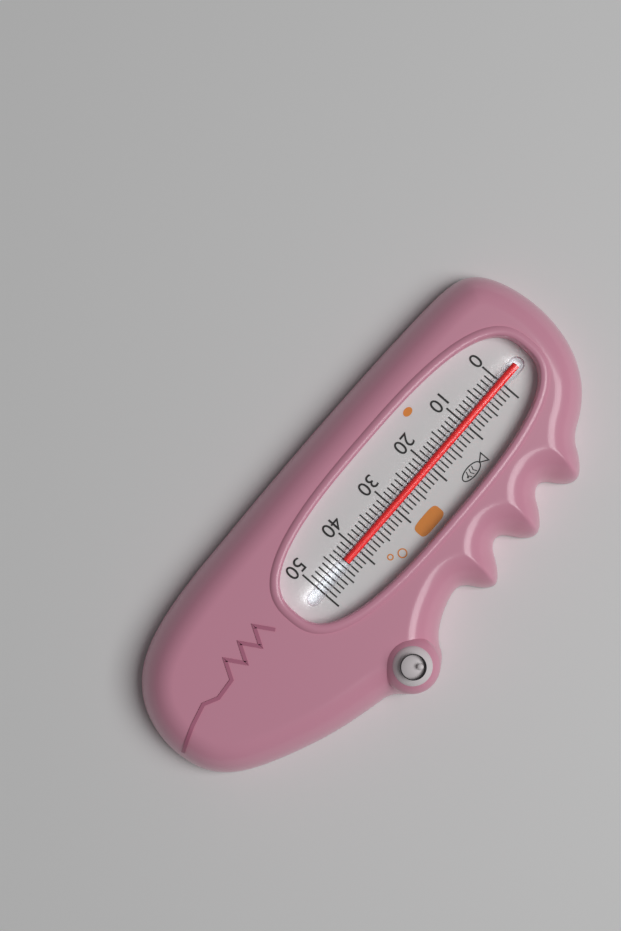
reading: 43 (no unit)
